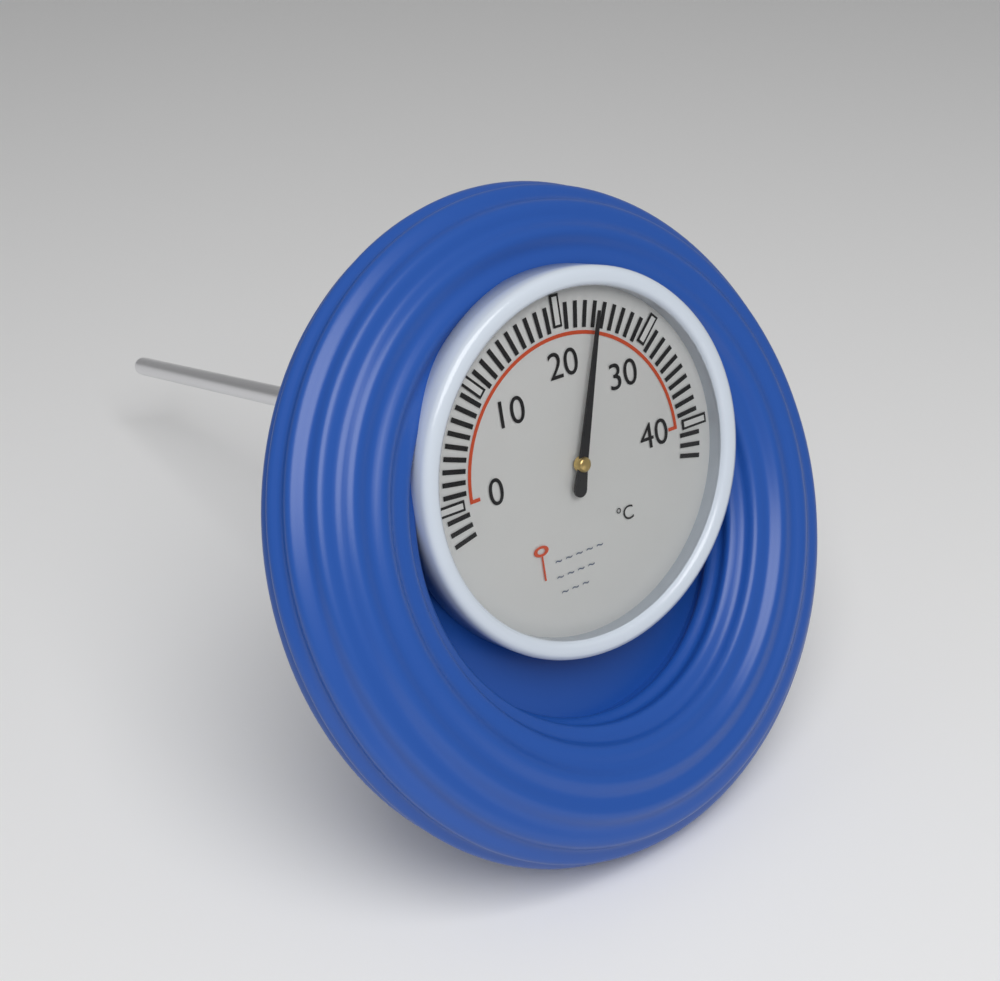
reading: 24 °C
